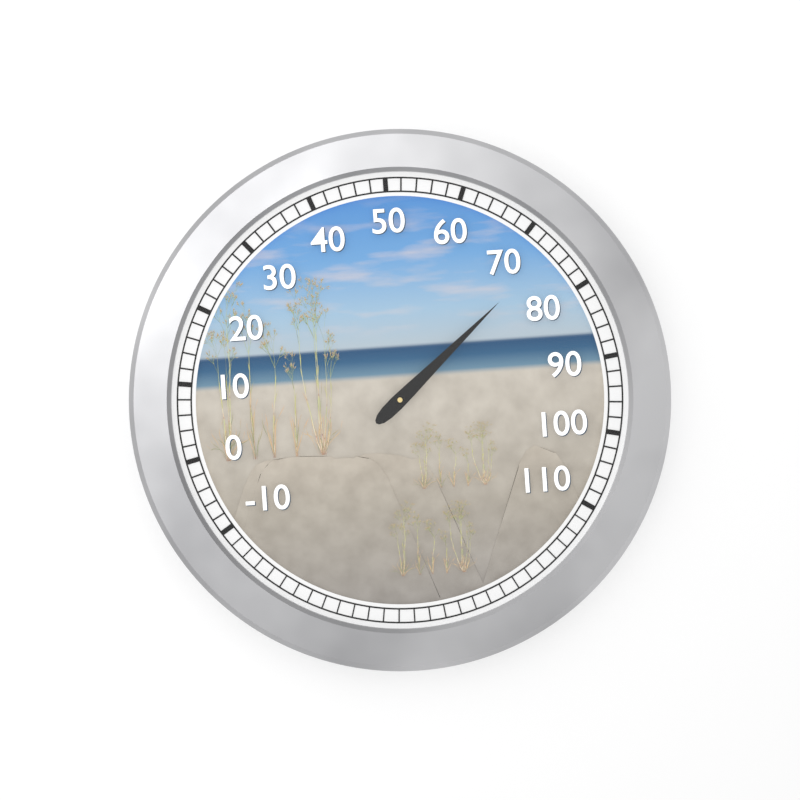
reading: 74 (no unit)
